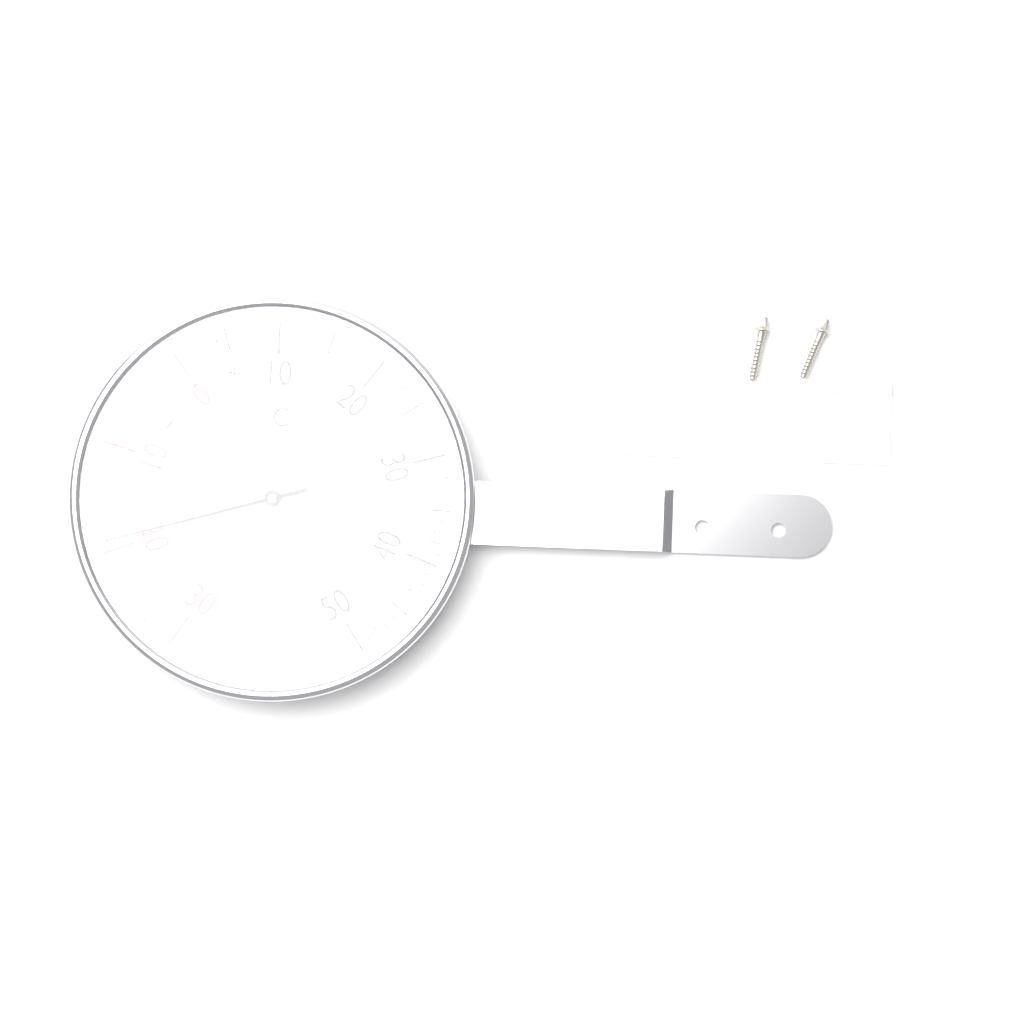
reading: -19 °C
